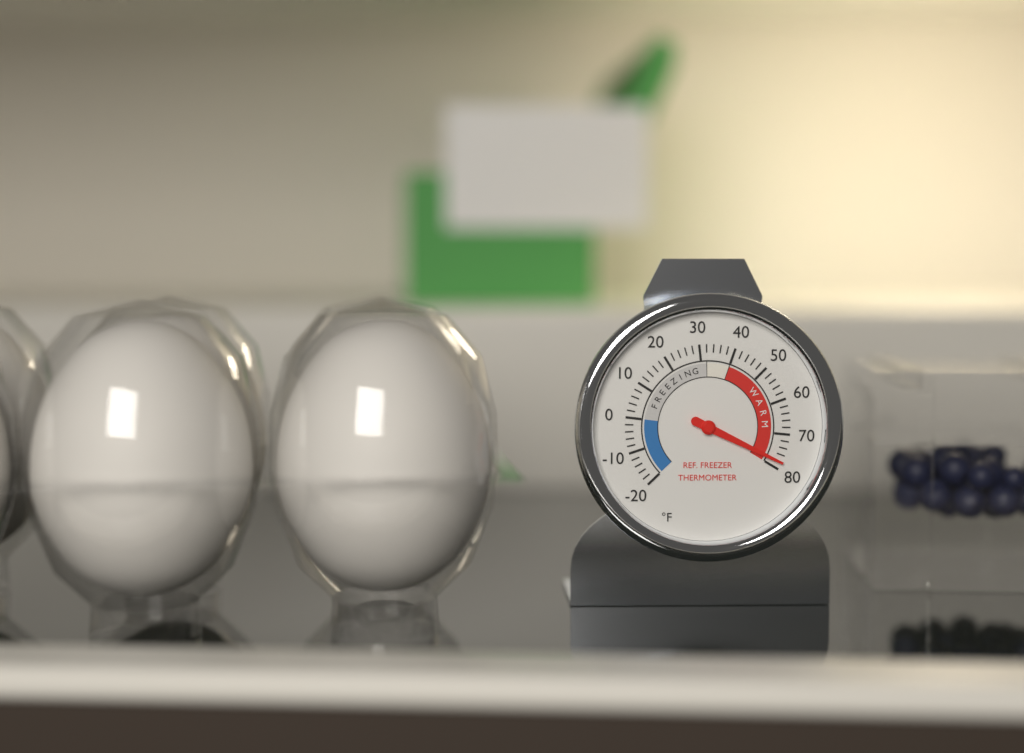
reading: 78 °F
